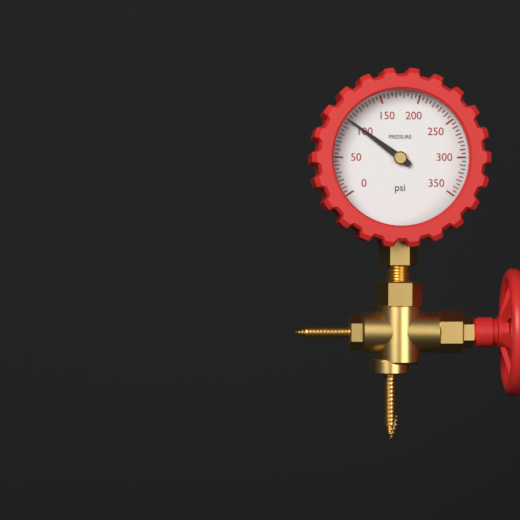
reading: 100 psi
